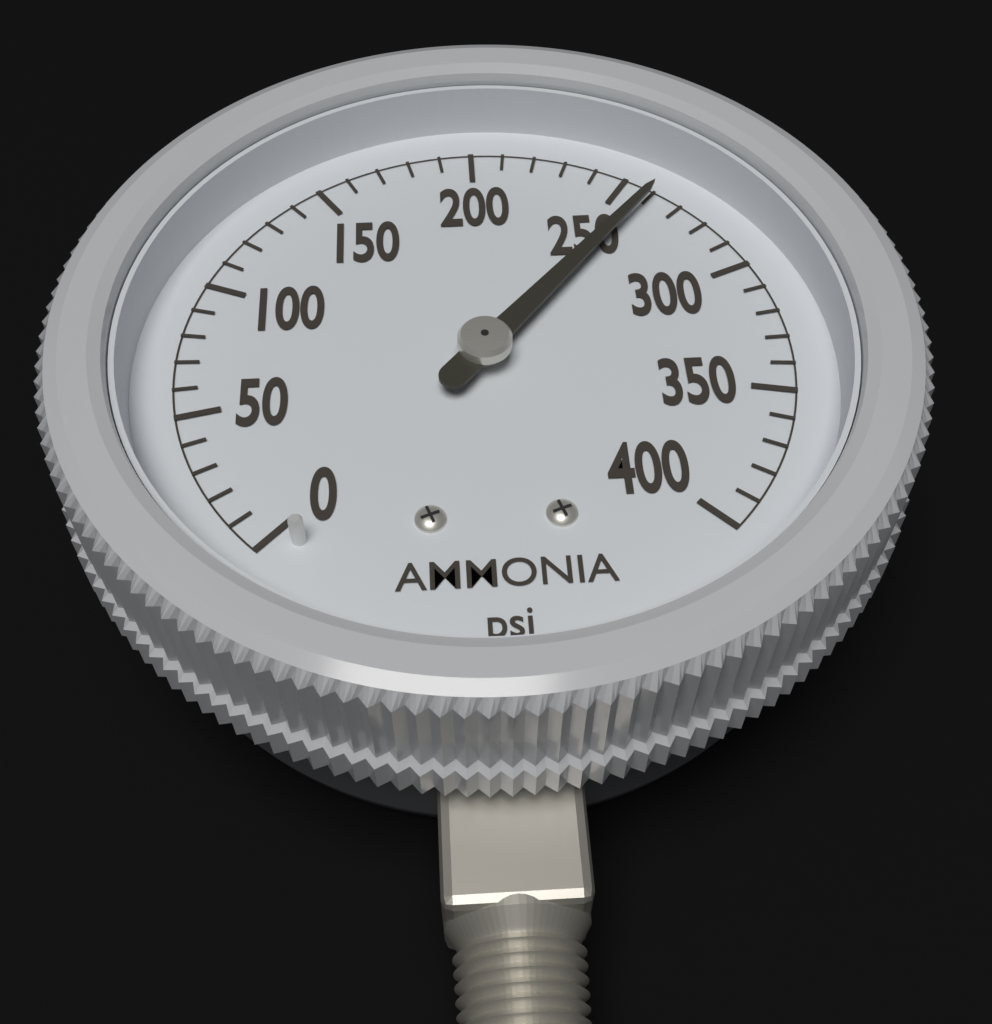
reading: 260 psi
